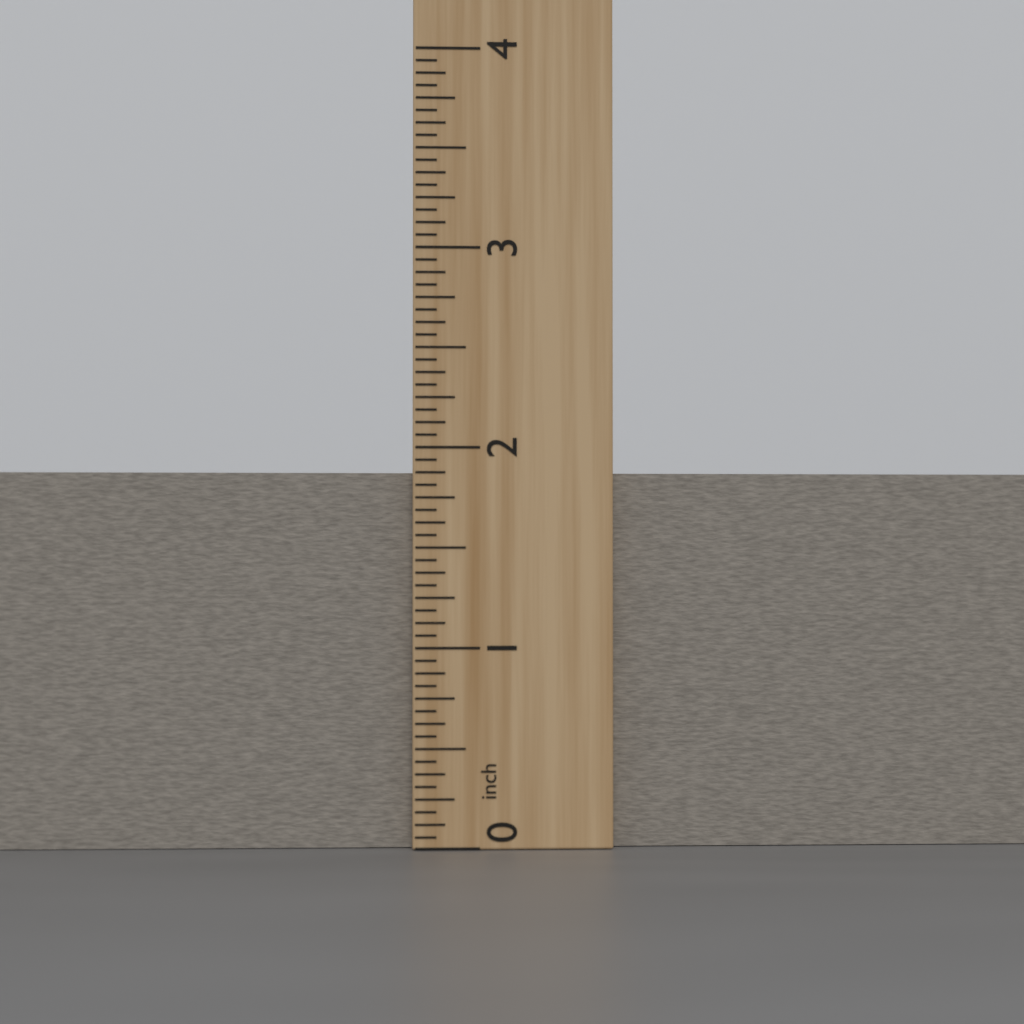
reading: 1.8750 inch
